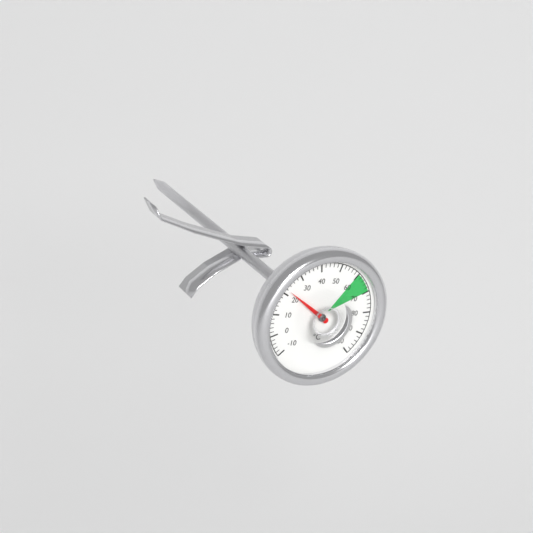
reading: 22 °C
